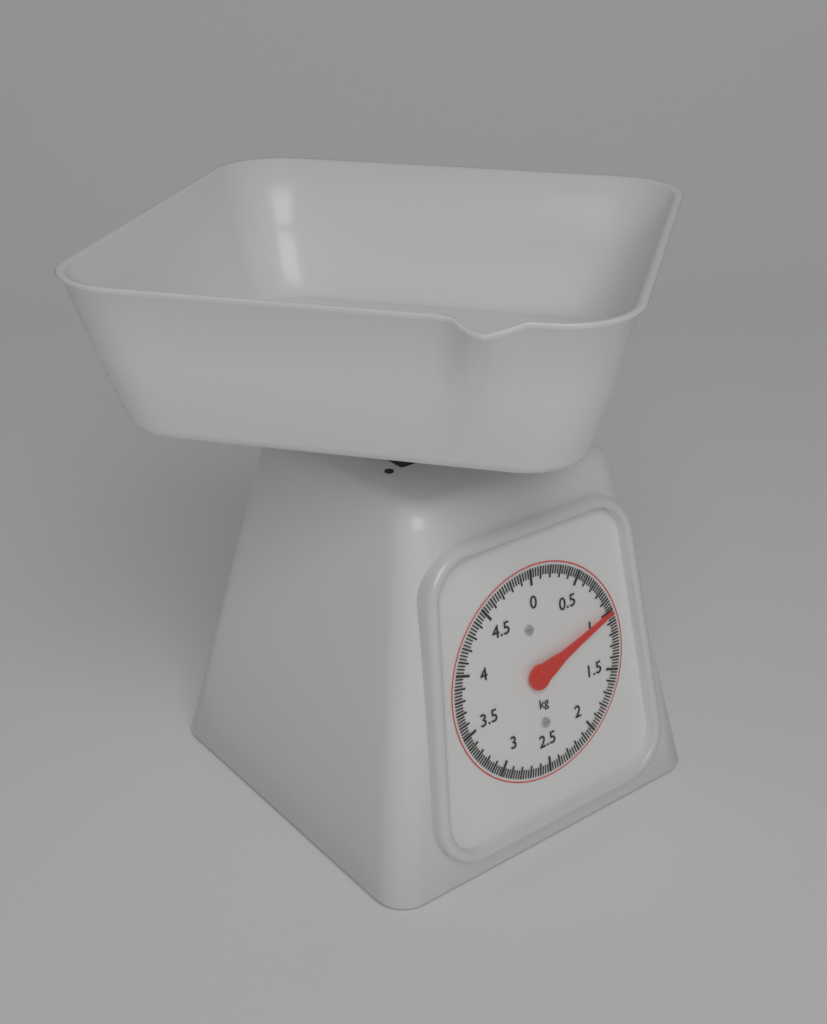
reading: 1.000 kg
